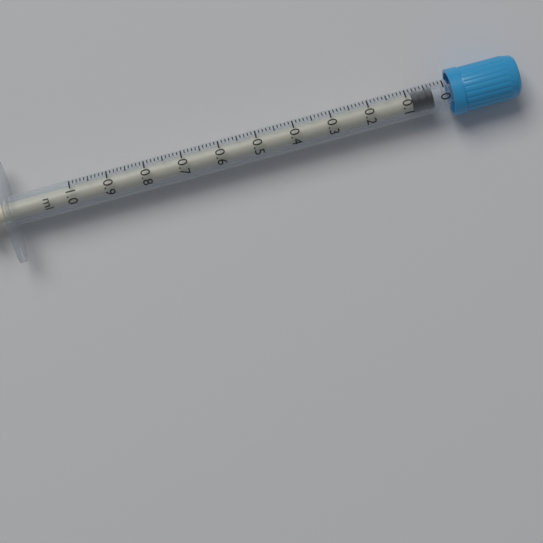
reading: 0.03 ml
